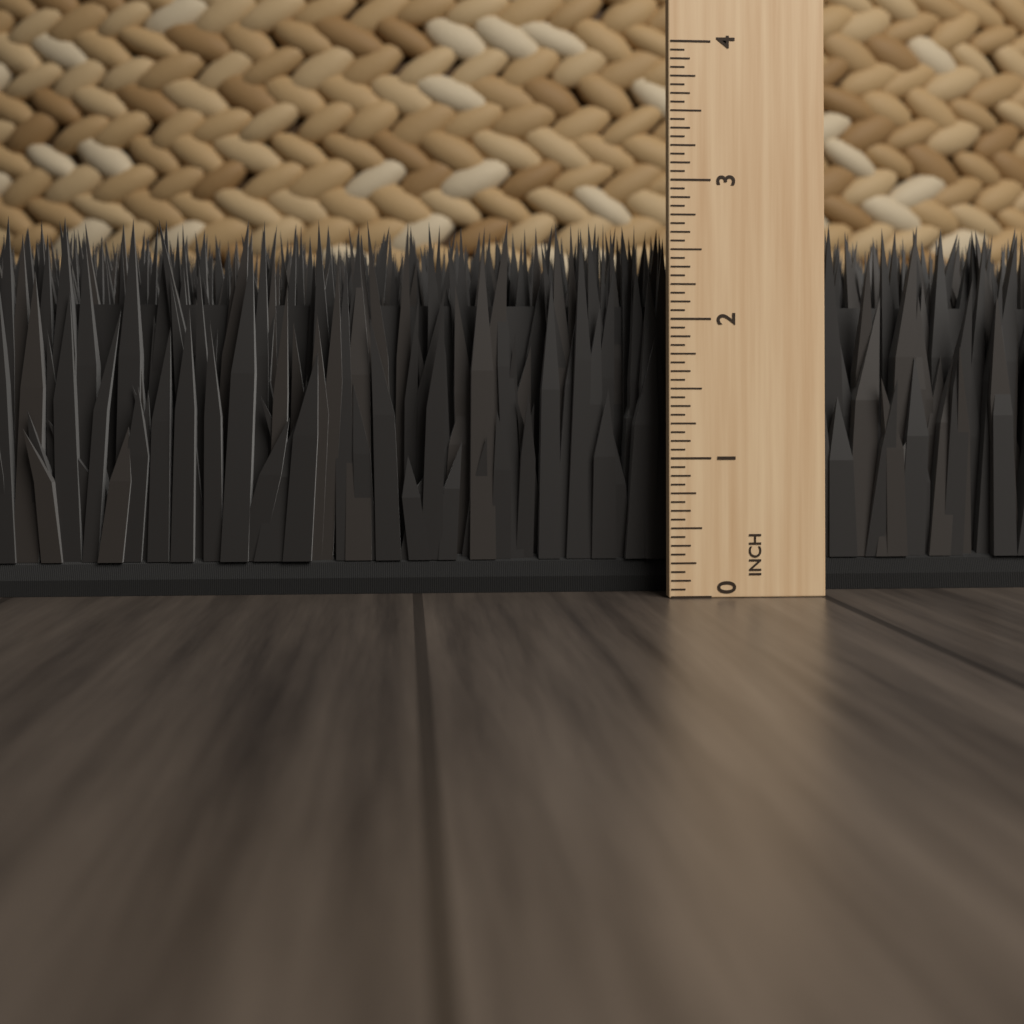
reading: 2.7500 in
